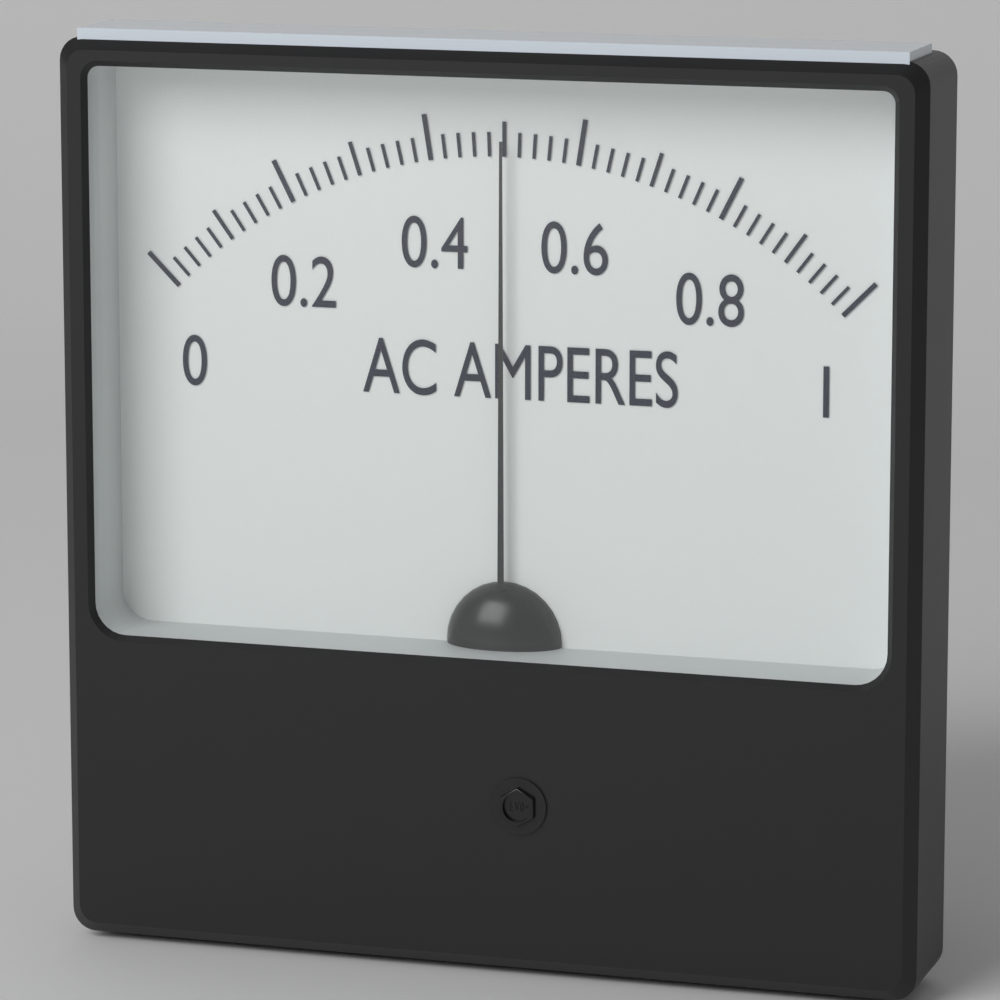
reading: 0.50 A
